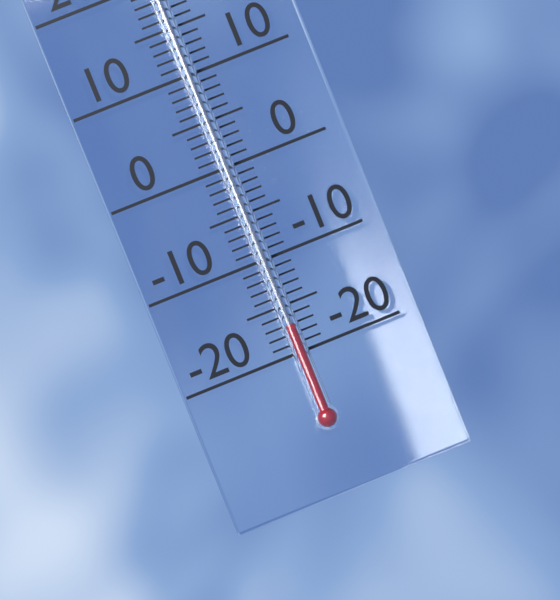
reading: -17 °C
